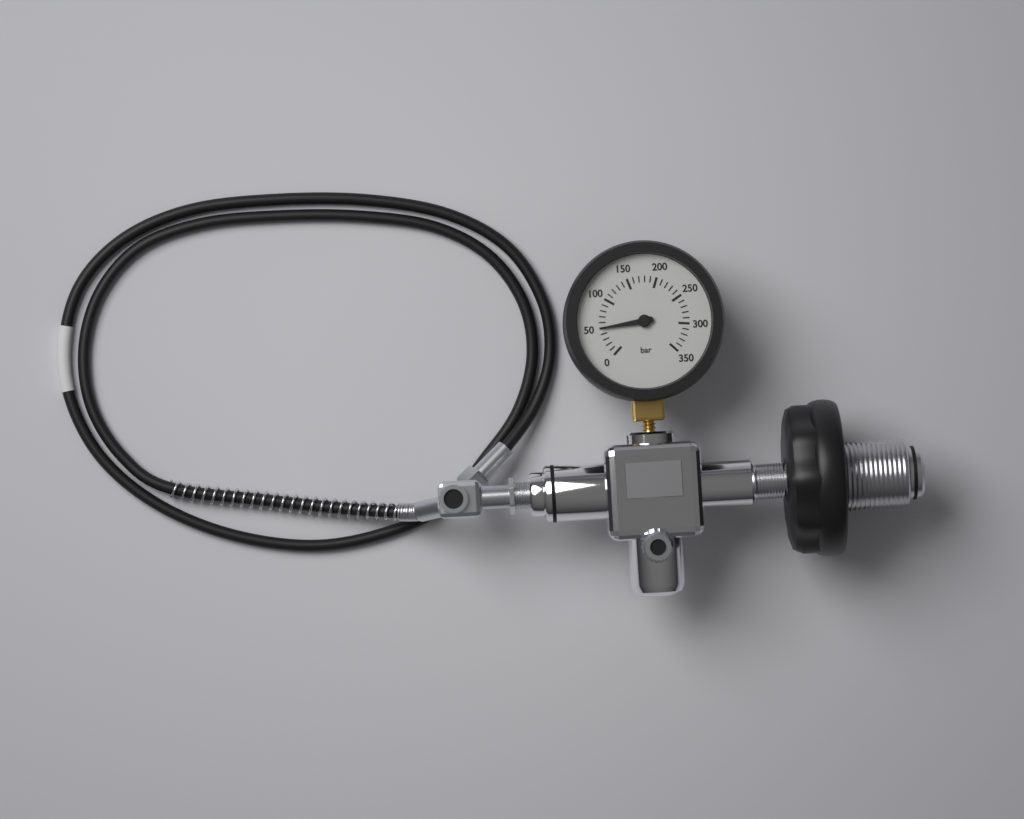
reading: 50 bar
